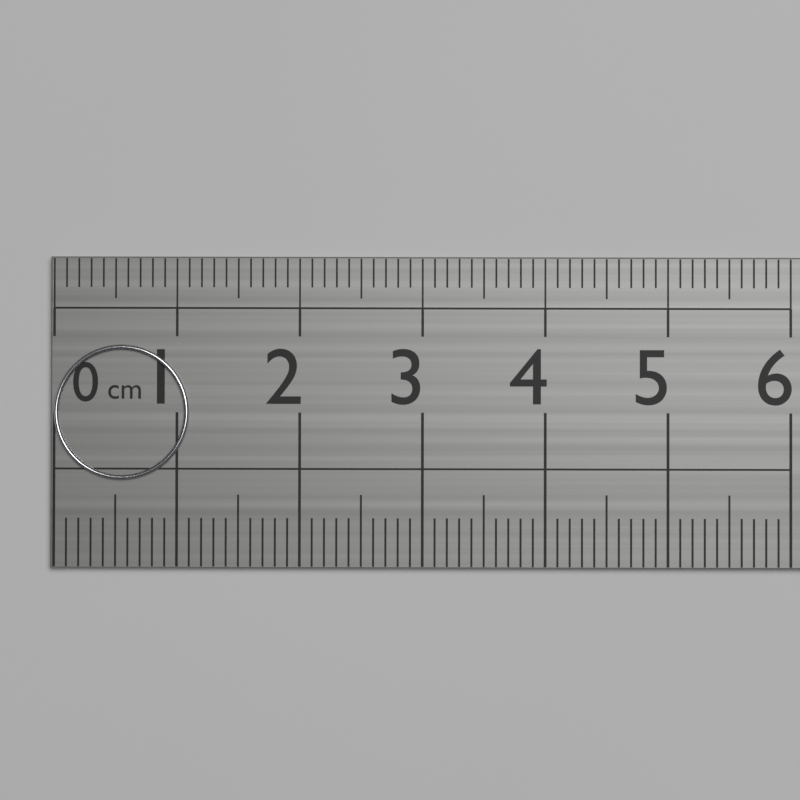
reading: 1.1 cm
